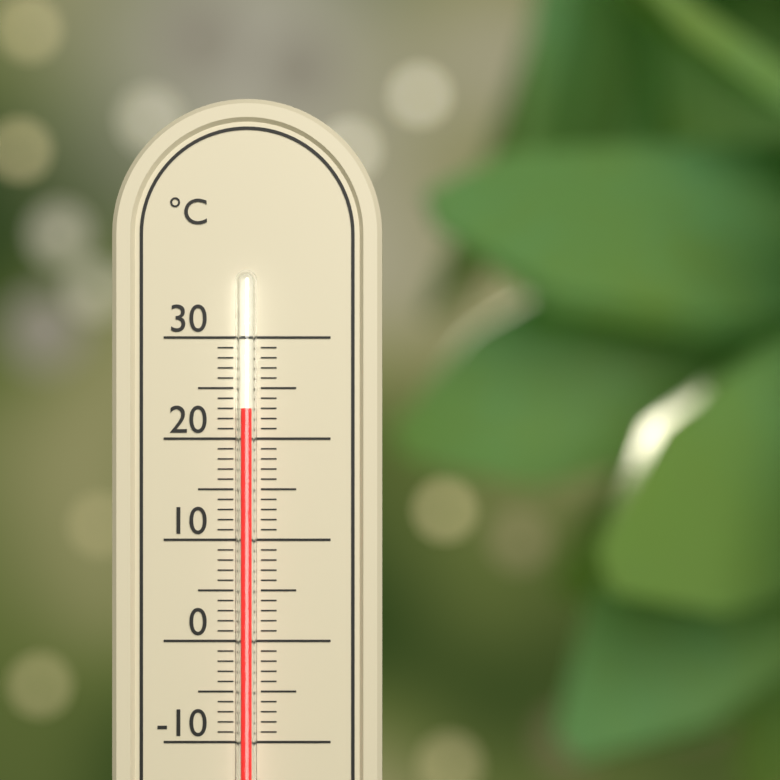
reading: 23 °C
